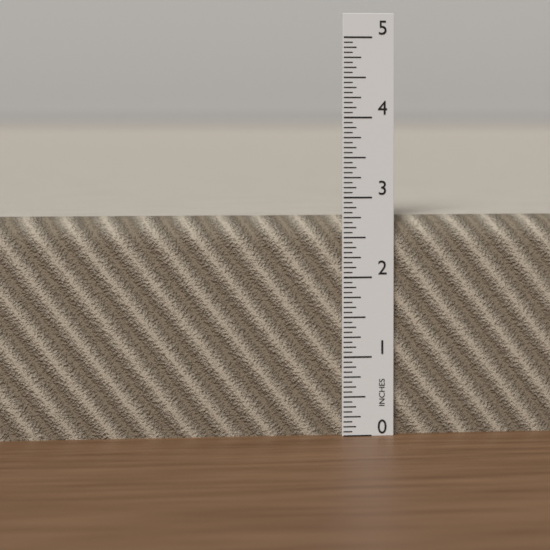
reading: 2.7500 in
